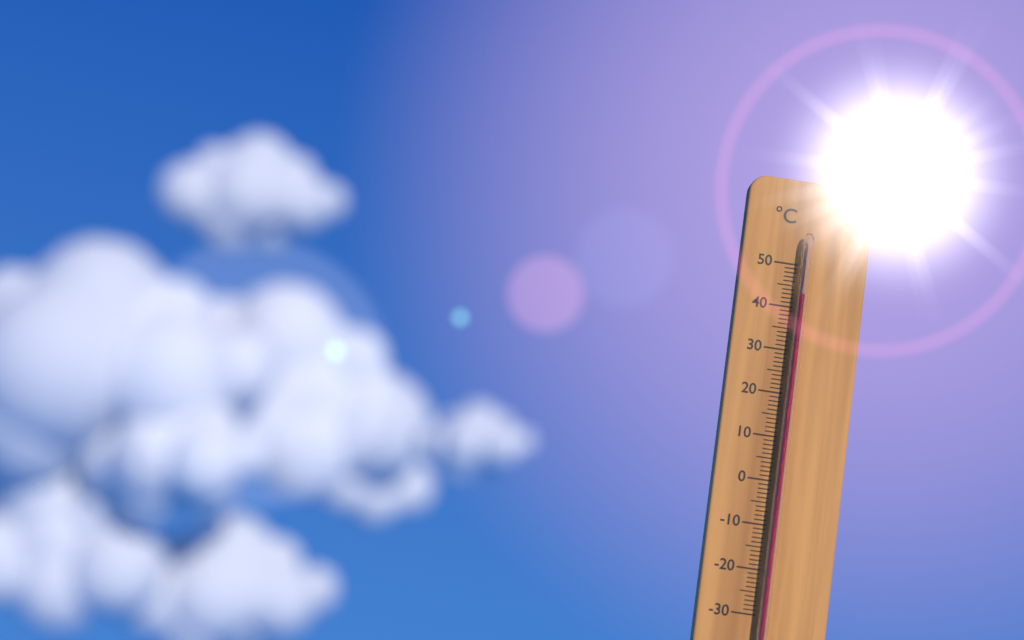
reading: 43 °C
